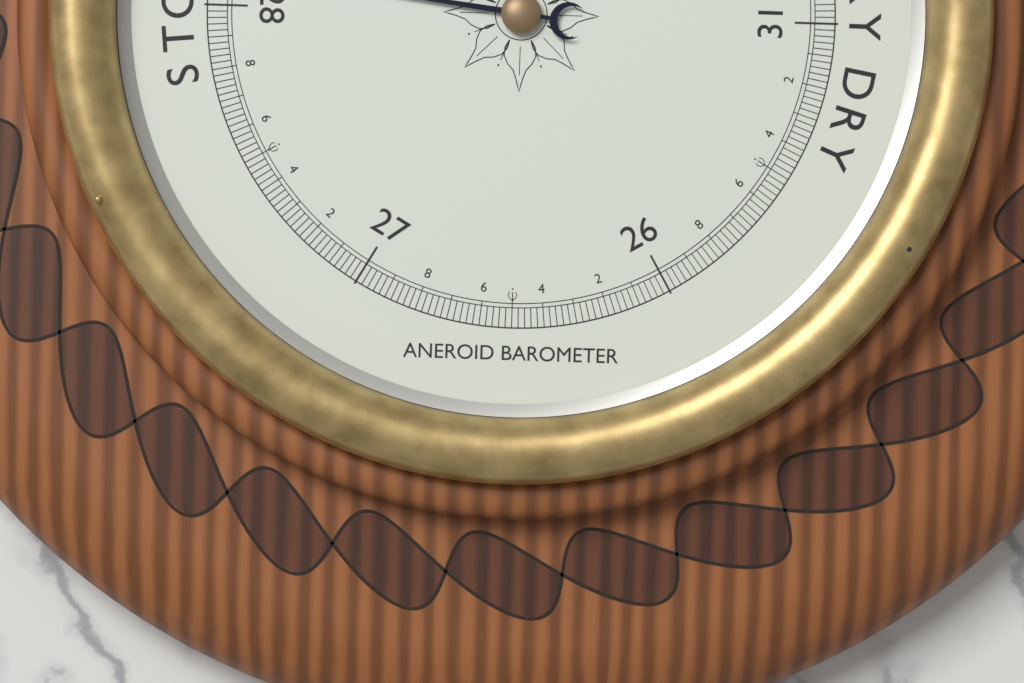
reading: 28.12 inHg
